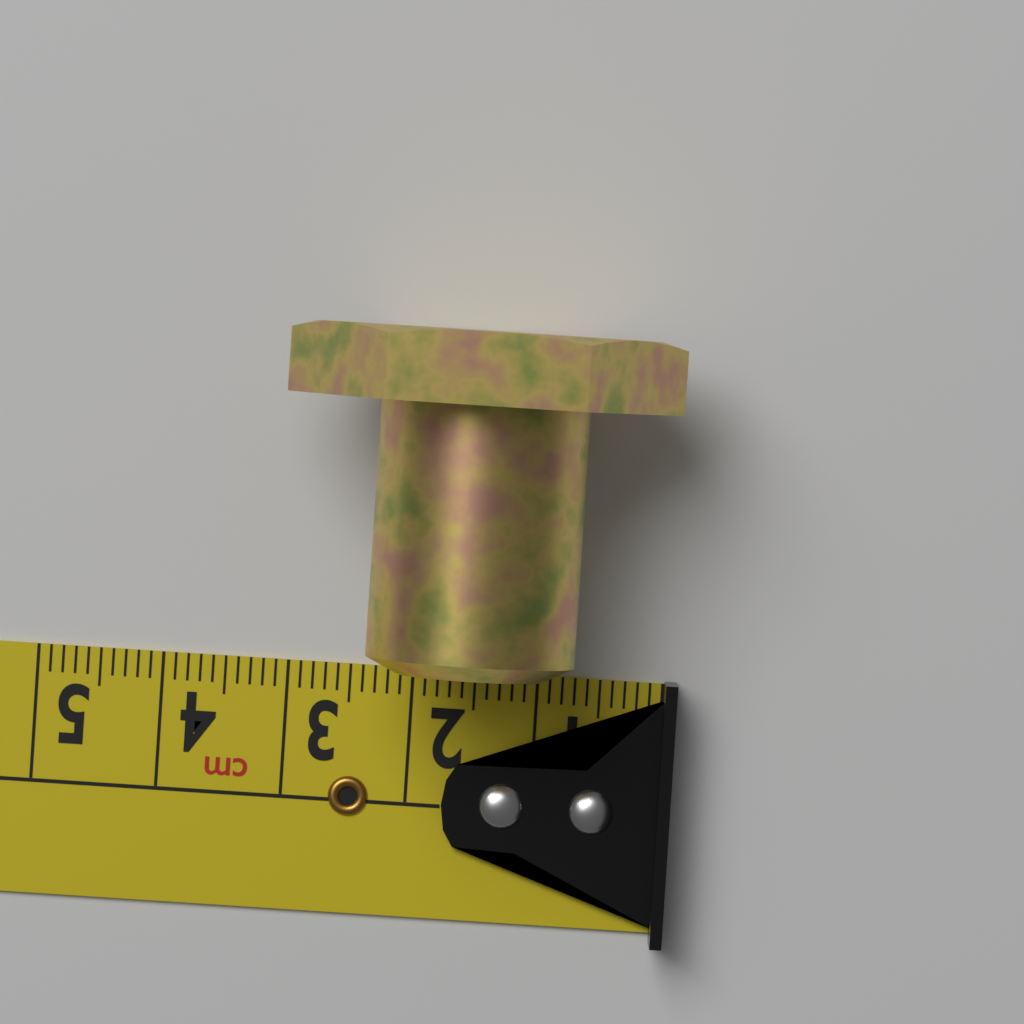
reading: 3.1 cm
